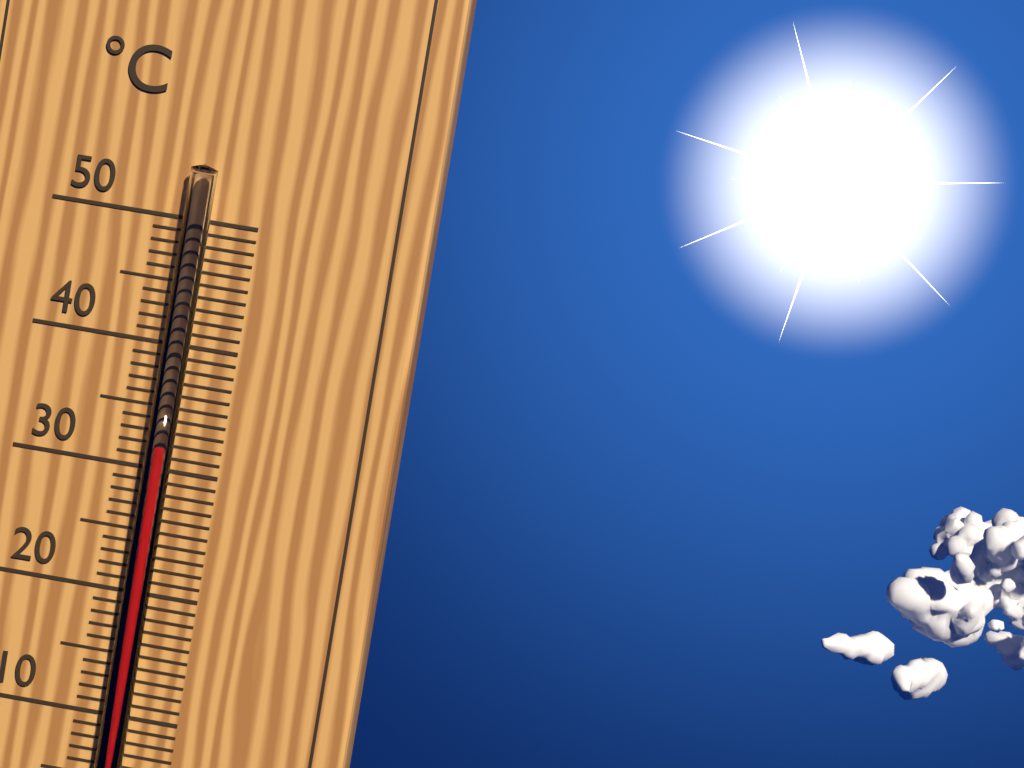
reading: 32 °C
